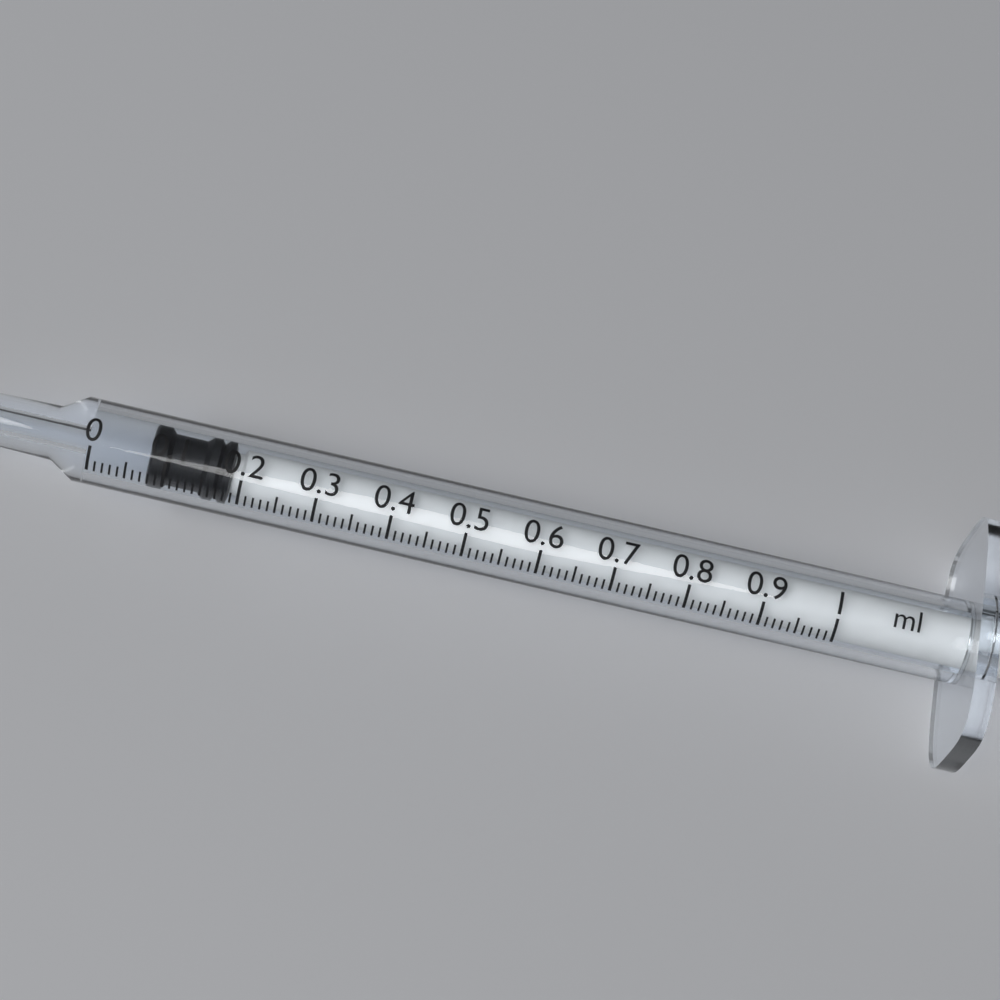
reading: 0.08 ml
